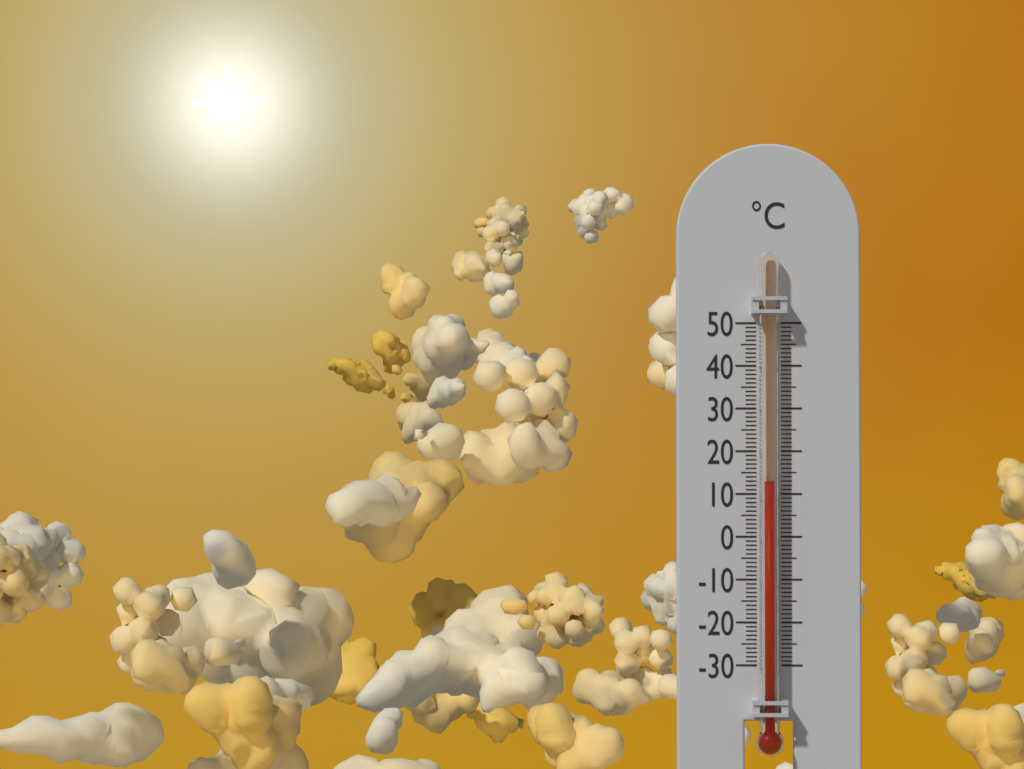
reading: 13 °C
